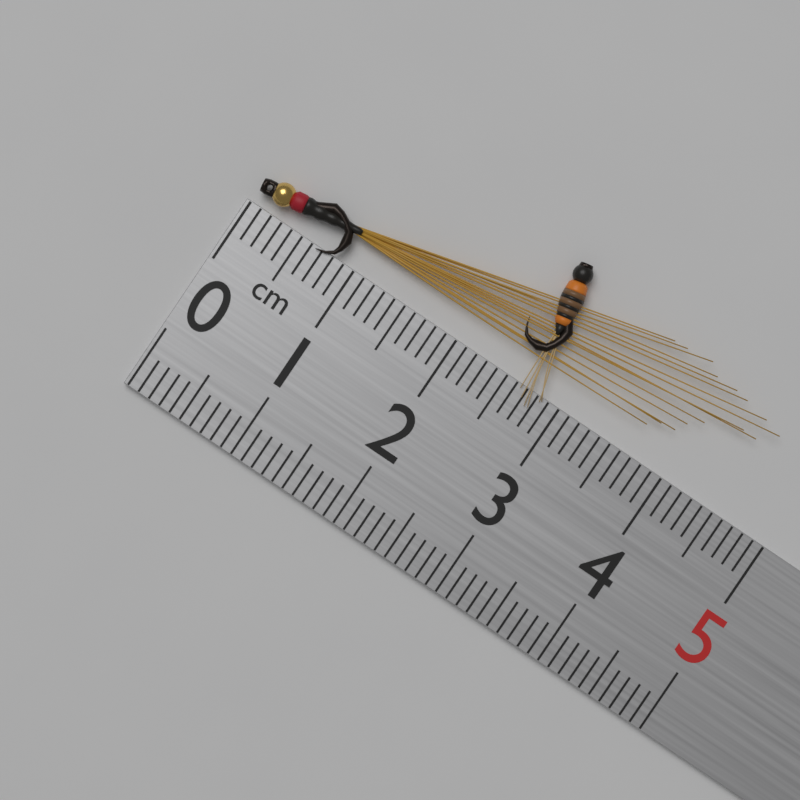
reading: 4.6 cm
